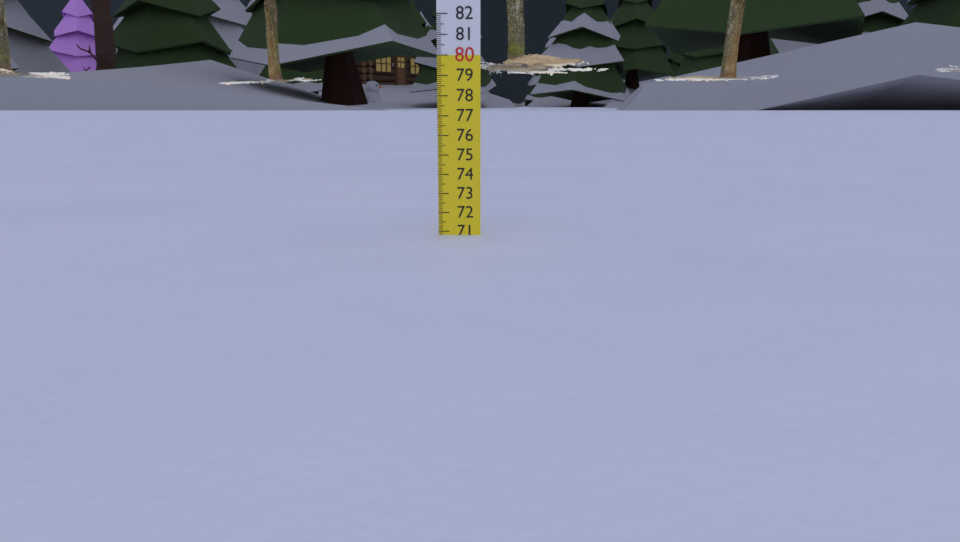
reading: 70.8 cm
